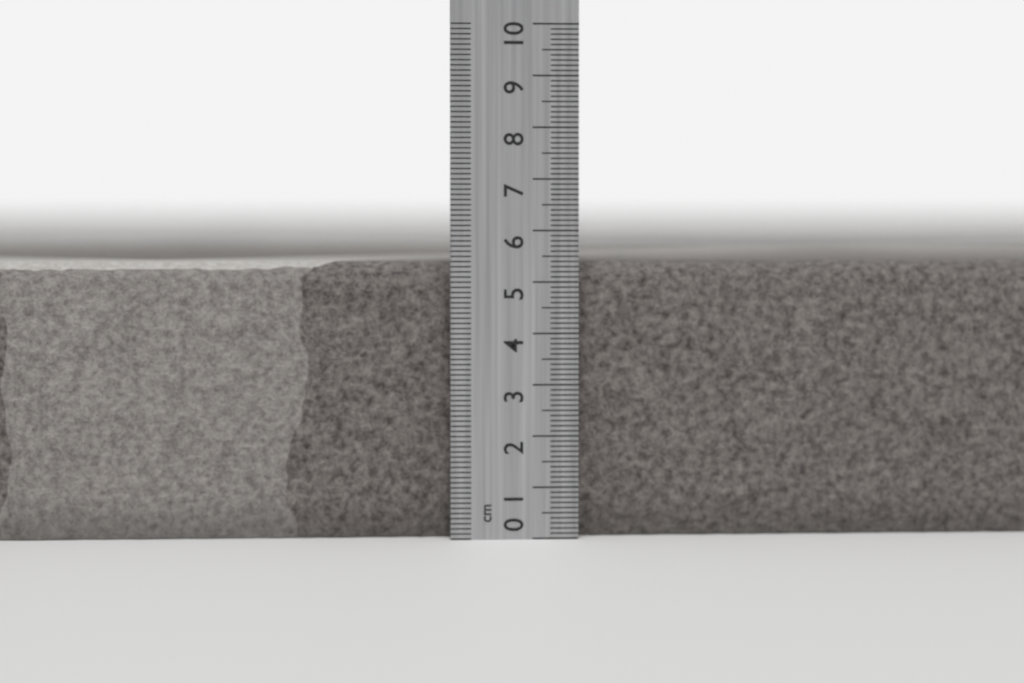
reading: 5.4 cm
